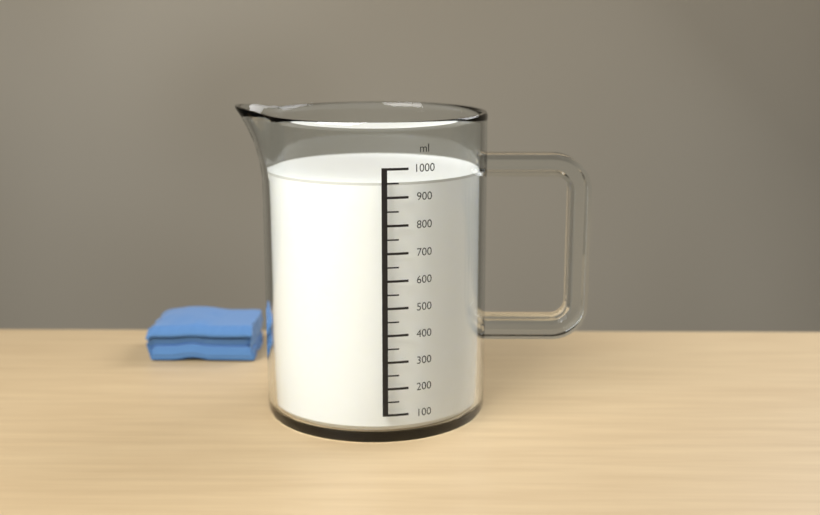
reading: 950 ml
